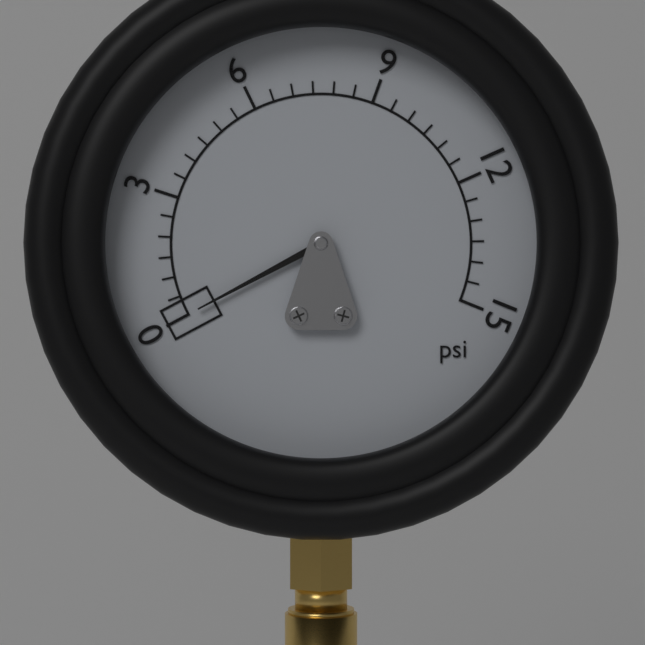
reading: 0.0 psi
